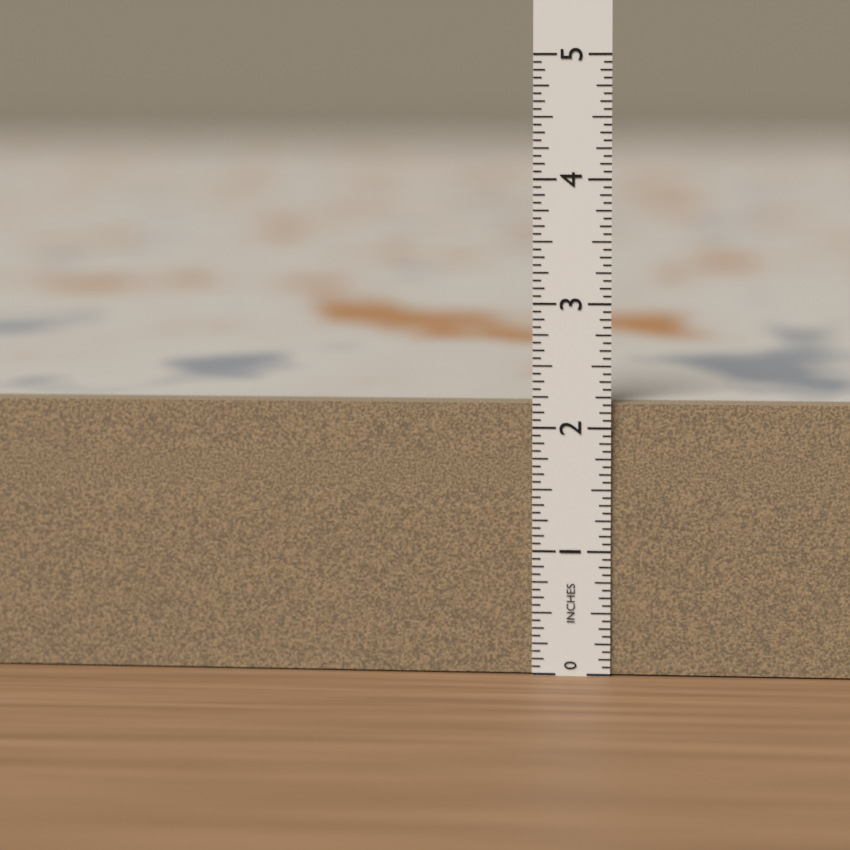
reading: 2.1875 in
